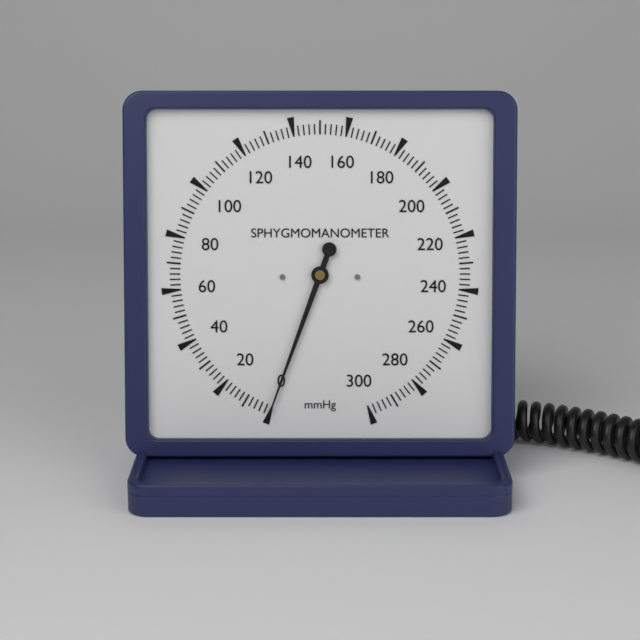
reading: 0 mmHg
